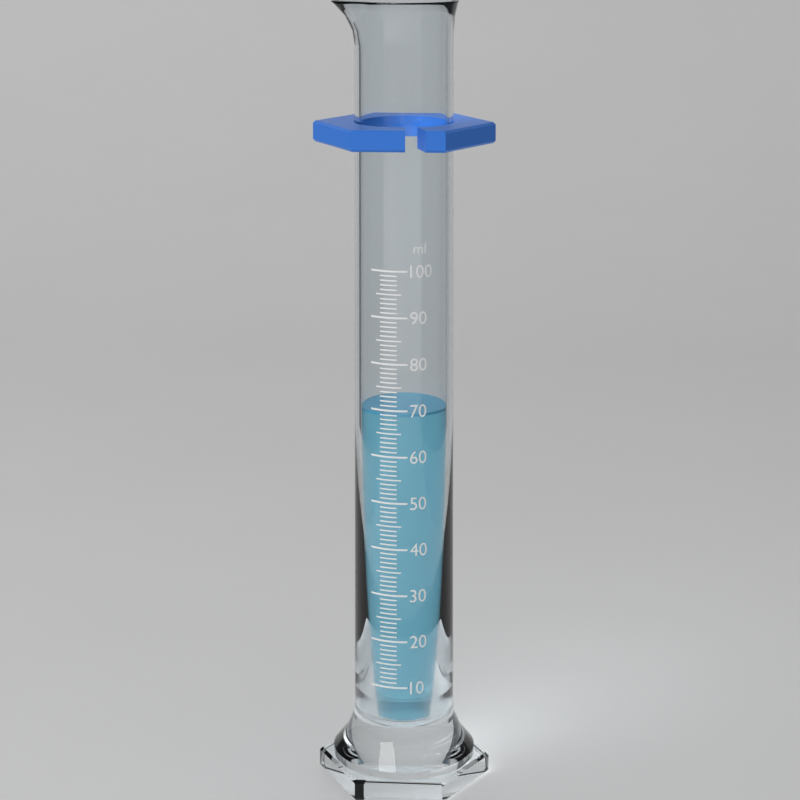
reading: 69 ml
